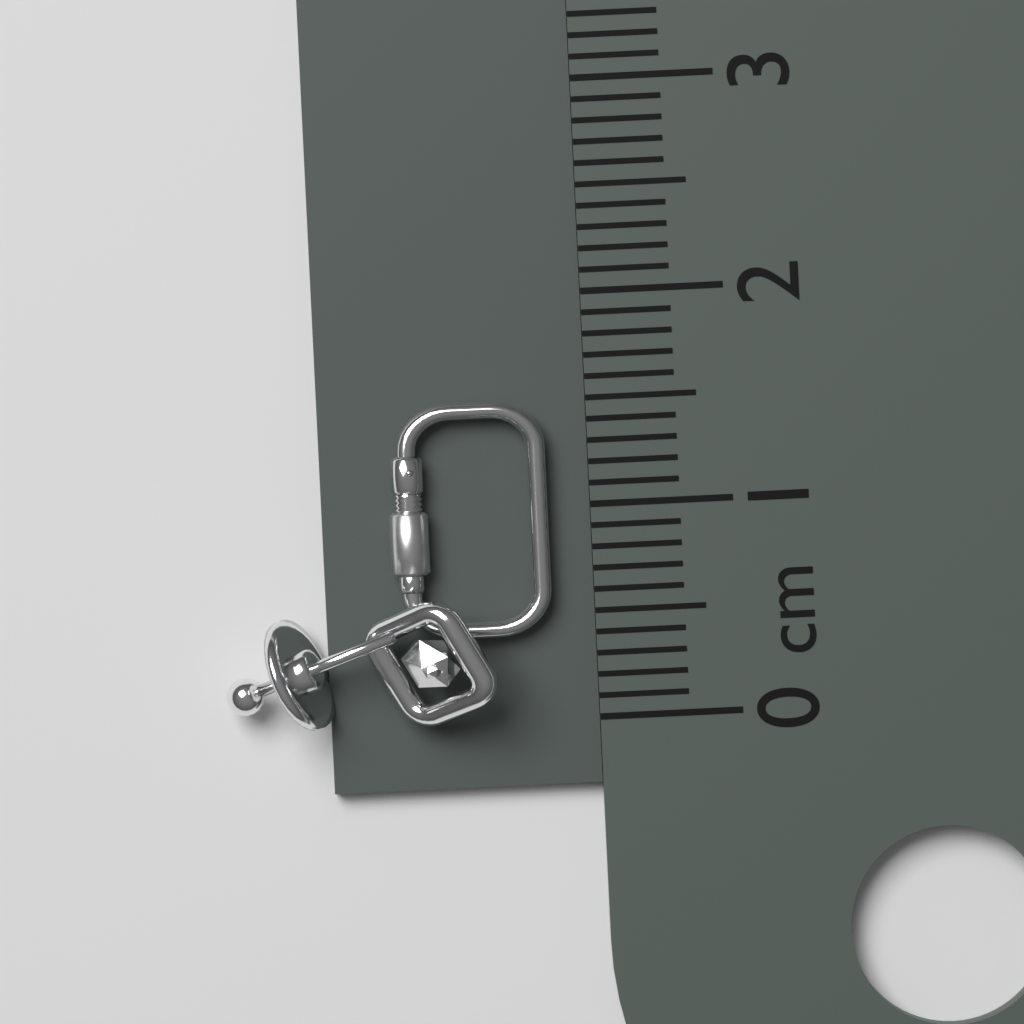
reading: 1.5 cm
